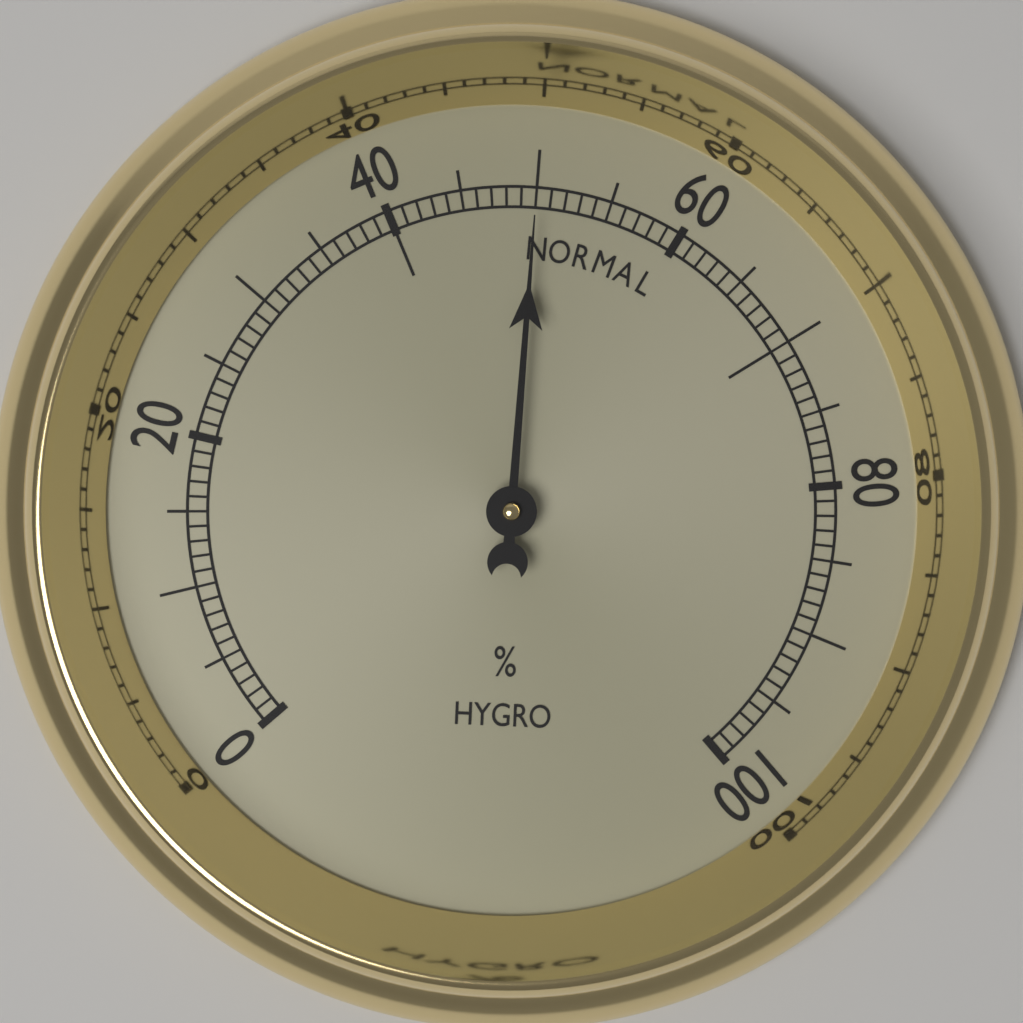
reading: 50 %
